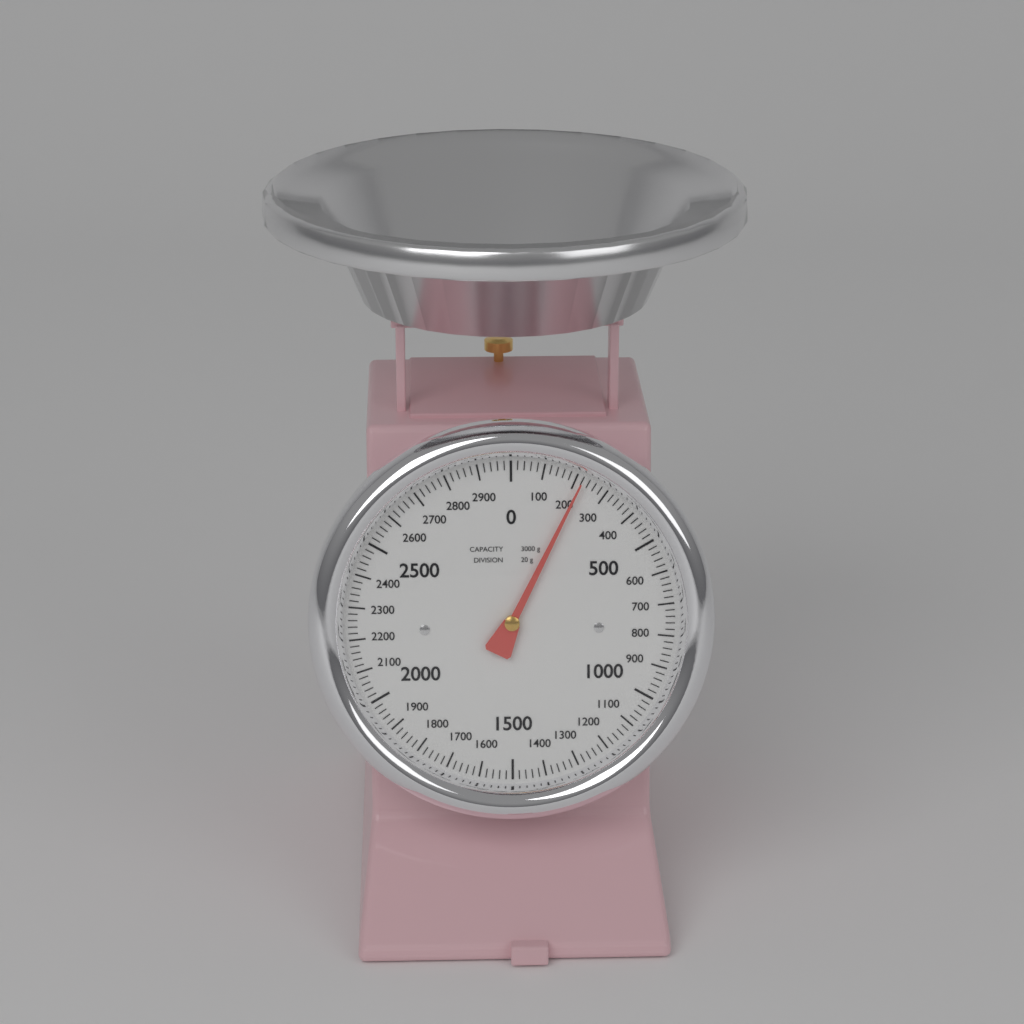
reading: 220 g
